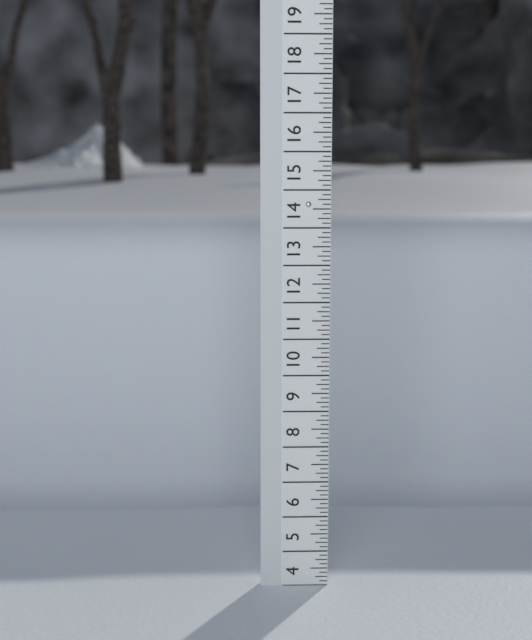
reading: 4.000 (no unit)
